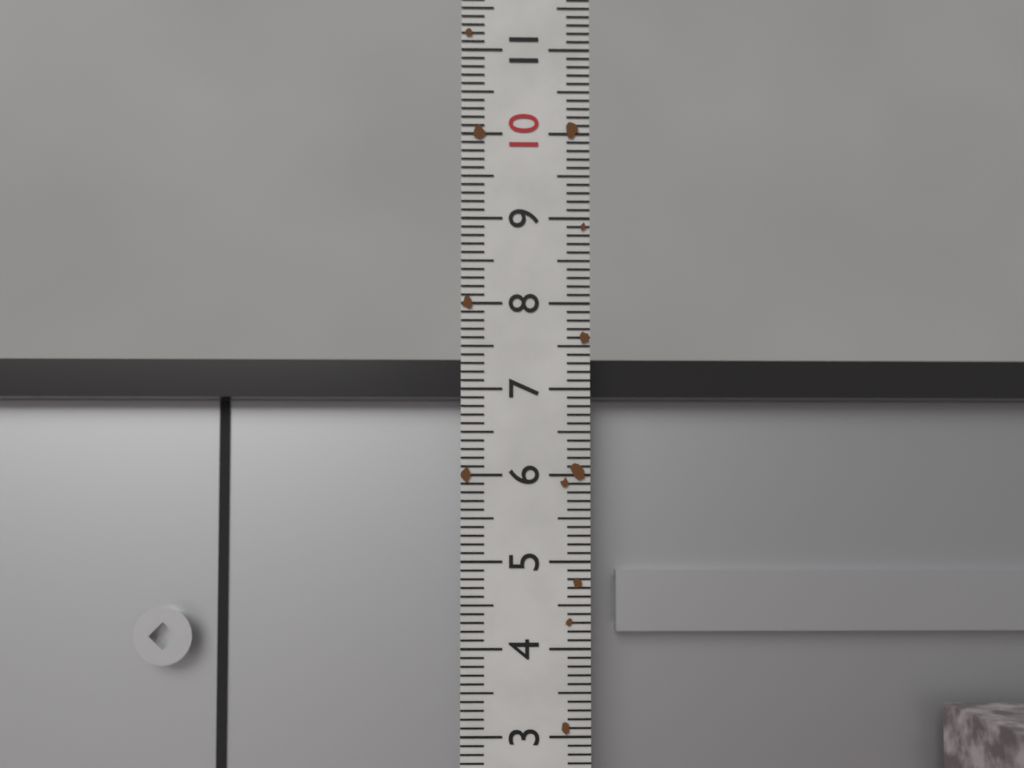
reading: 7.4 (no unit)
